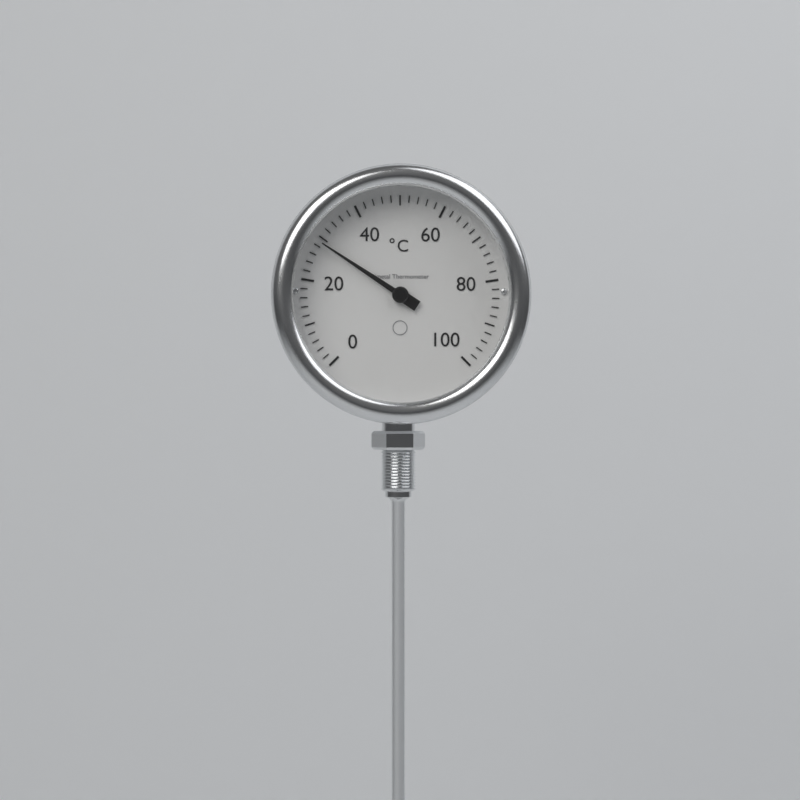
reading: 29 °C
